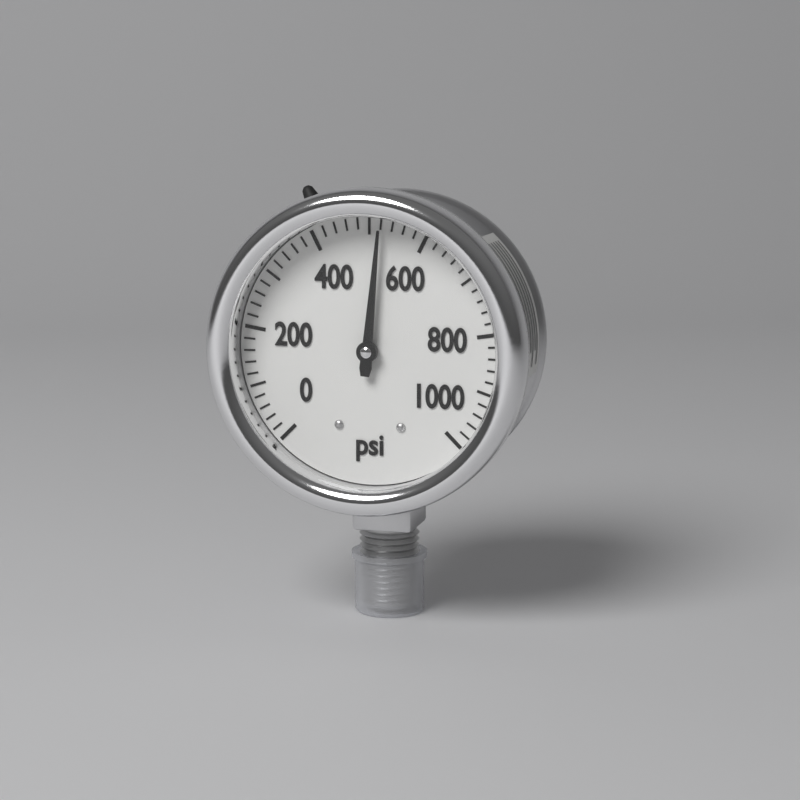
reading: 520 psi
